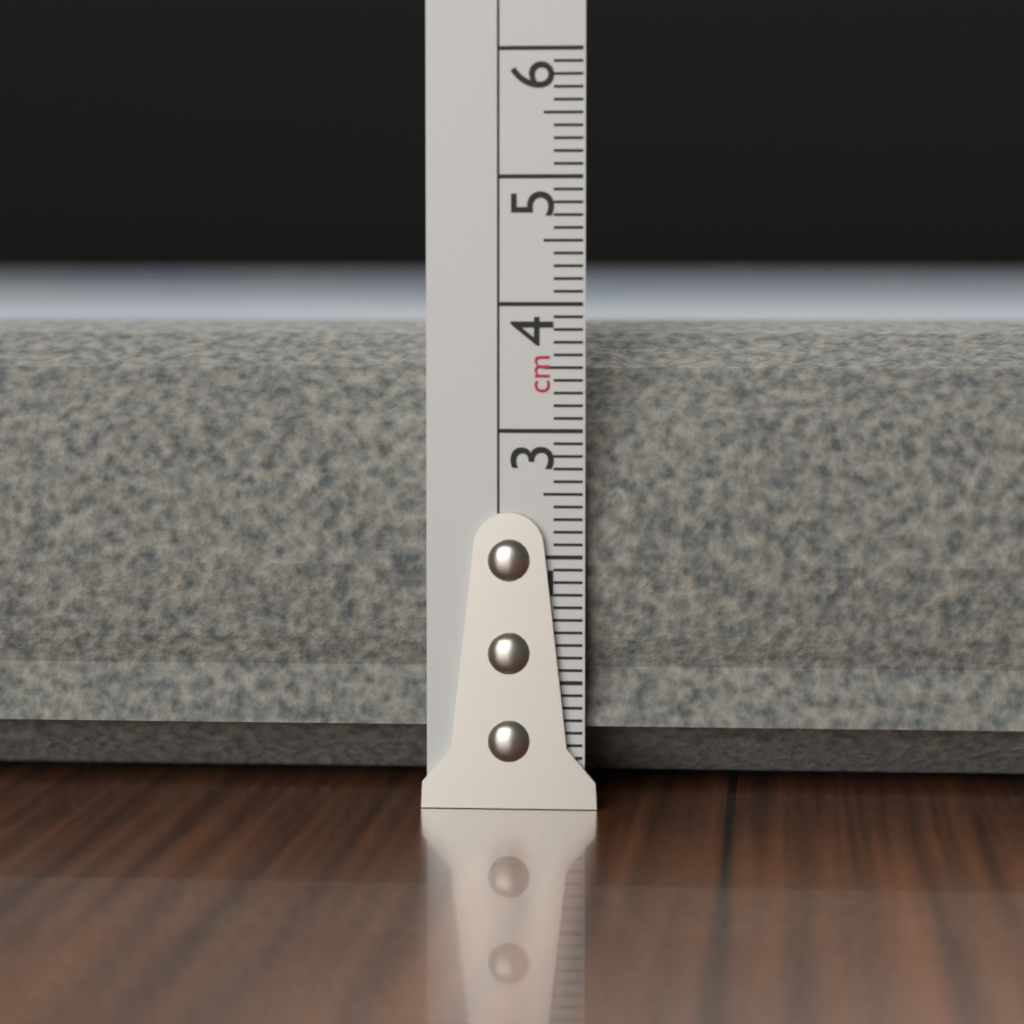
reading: 4.0 cm
